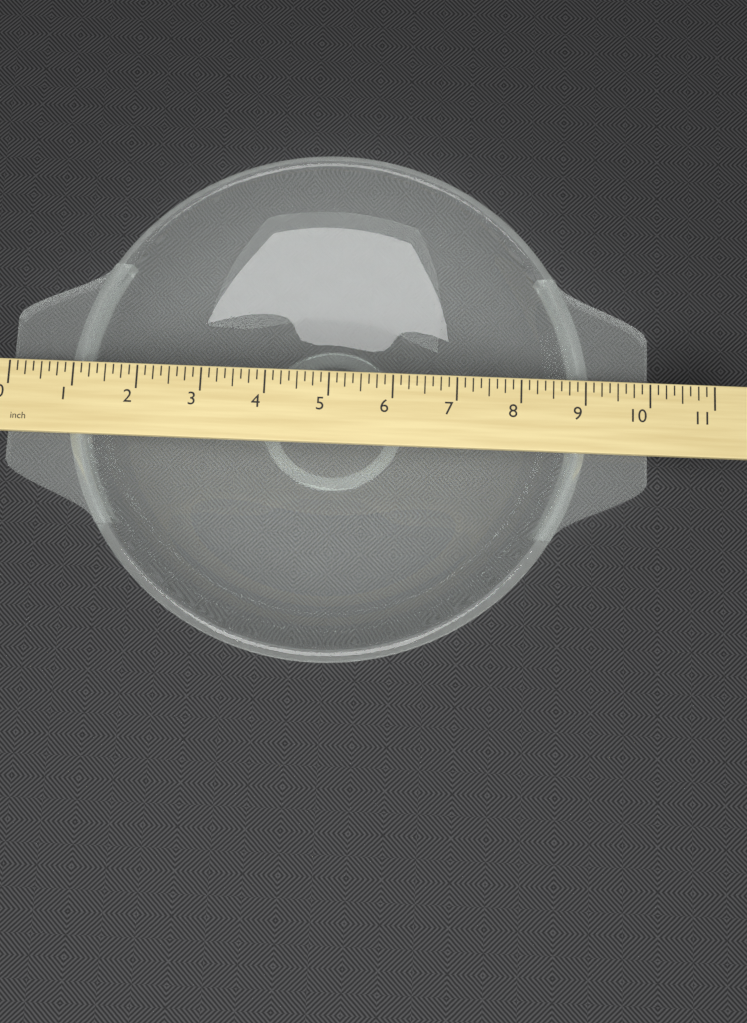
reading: 10.000 inch
